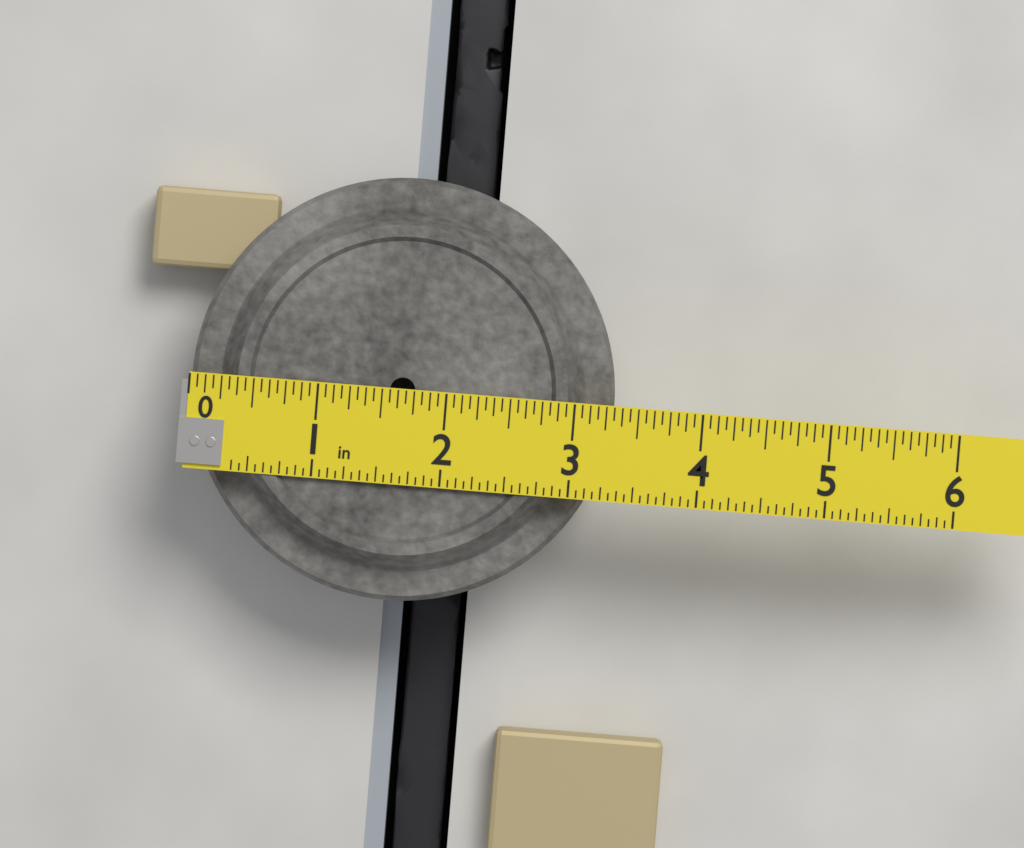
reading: 3.3125 in
